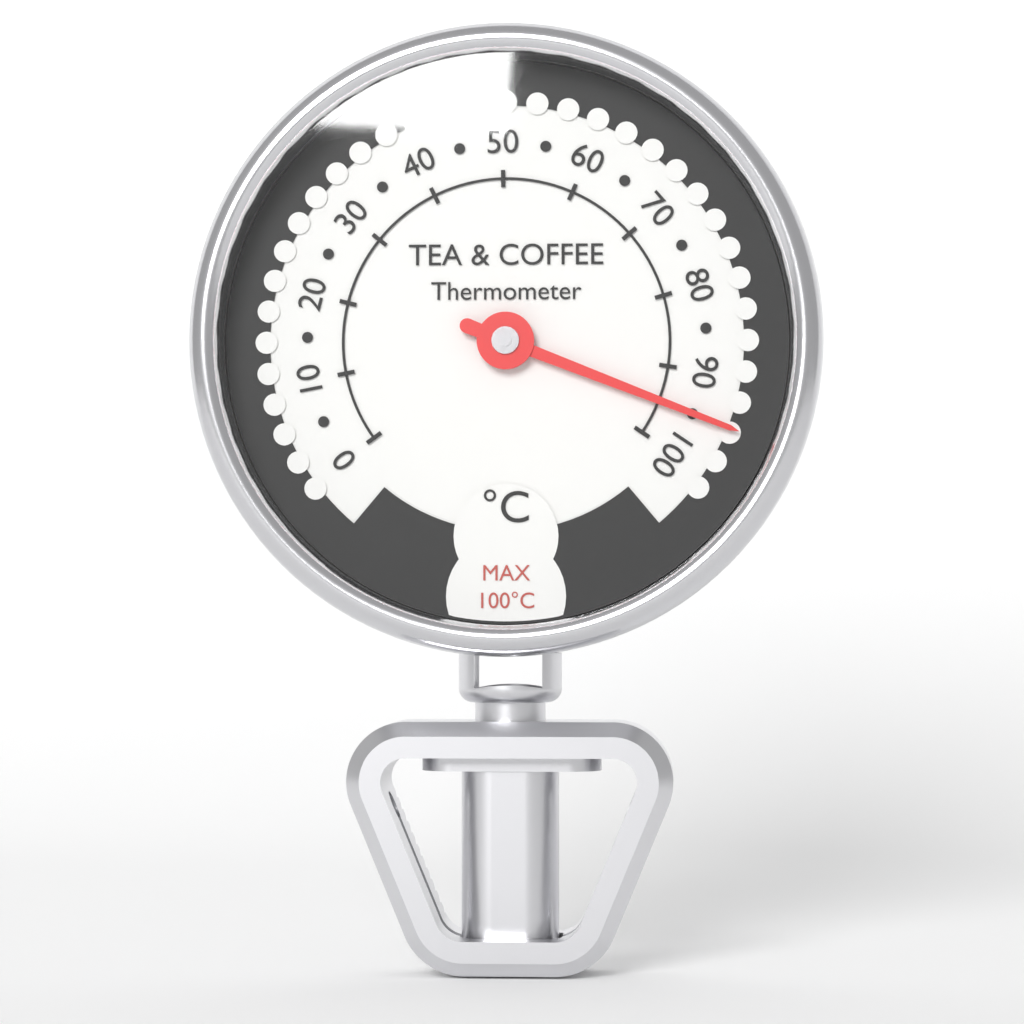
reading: 95 °C
